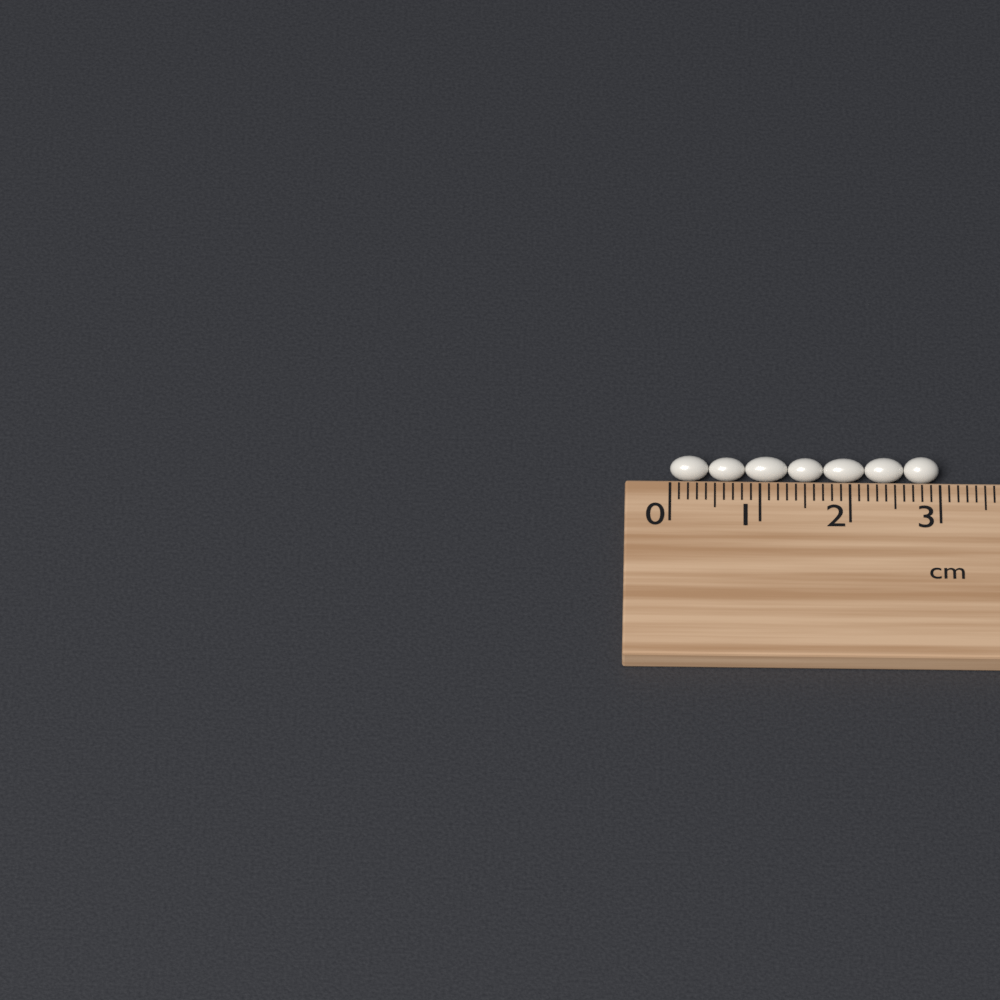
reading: 3.0 cm
